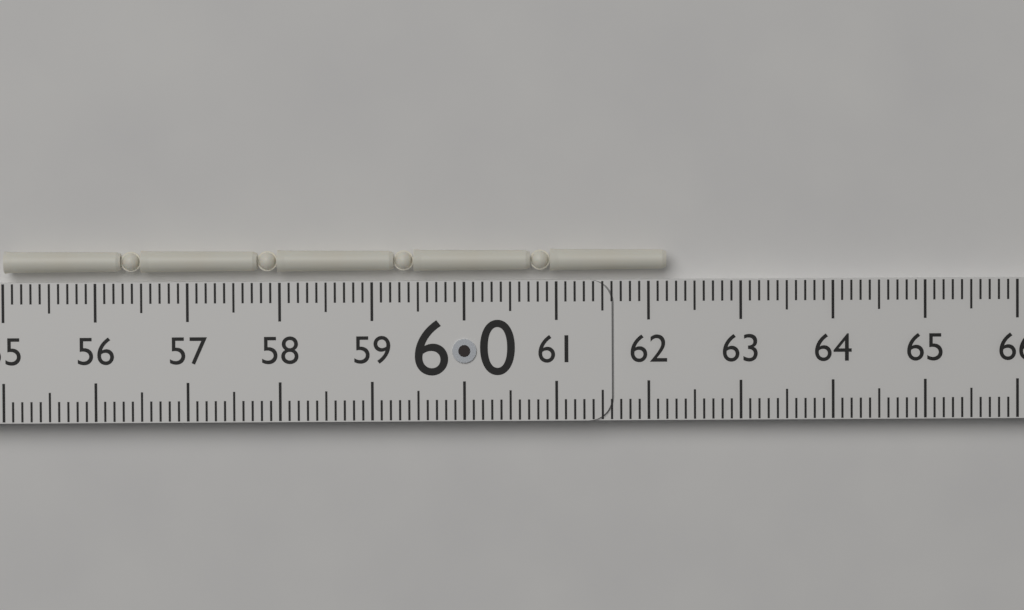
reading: 62.2 (no unit)
